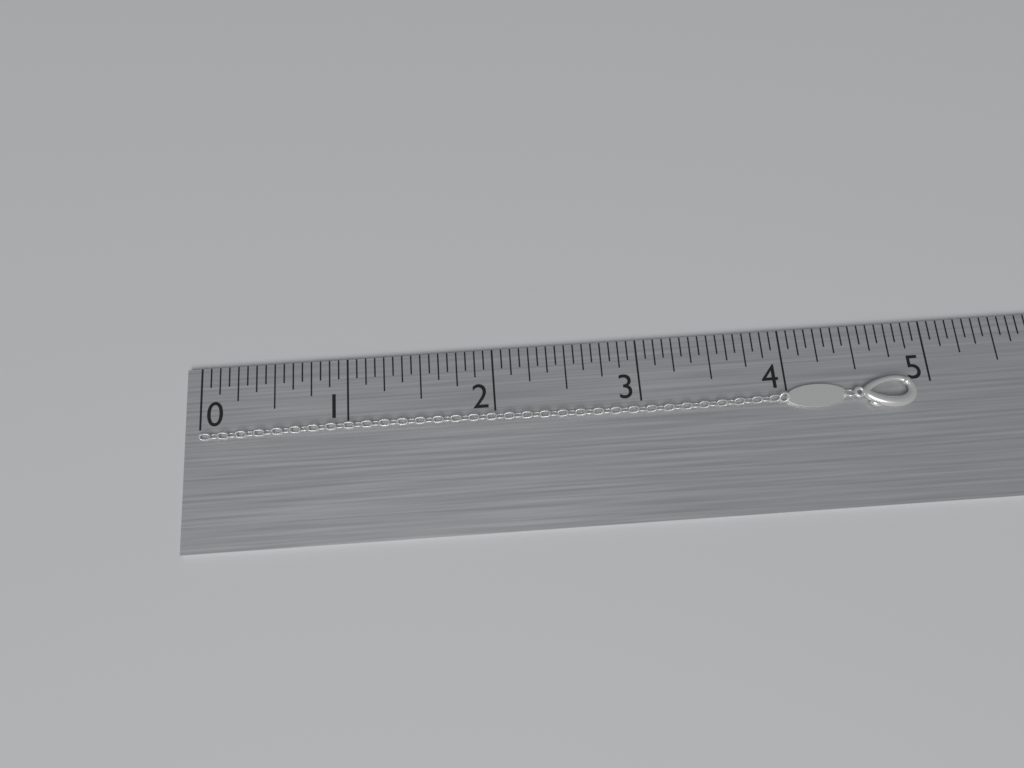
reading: 4.8750 in
